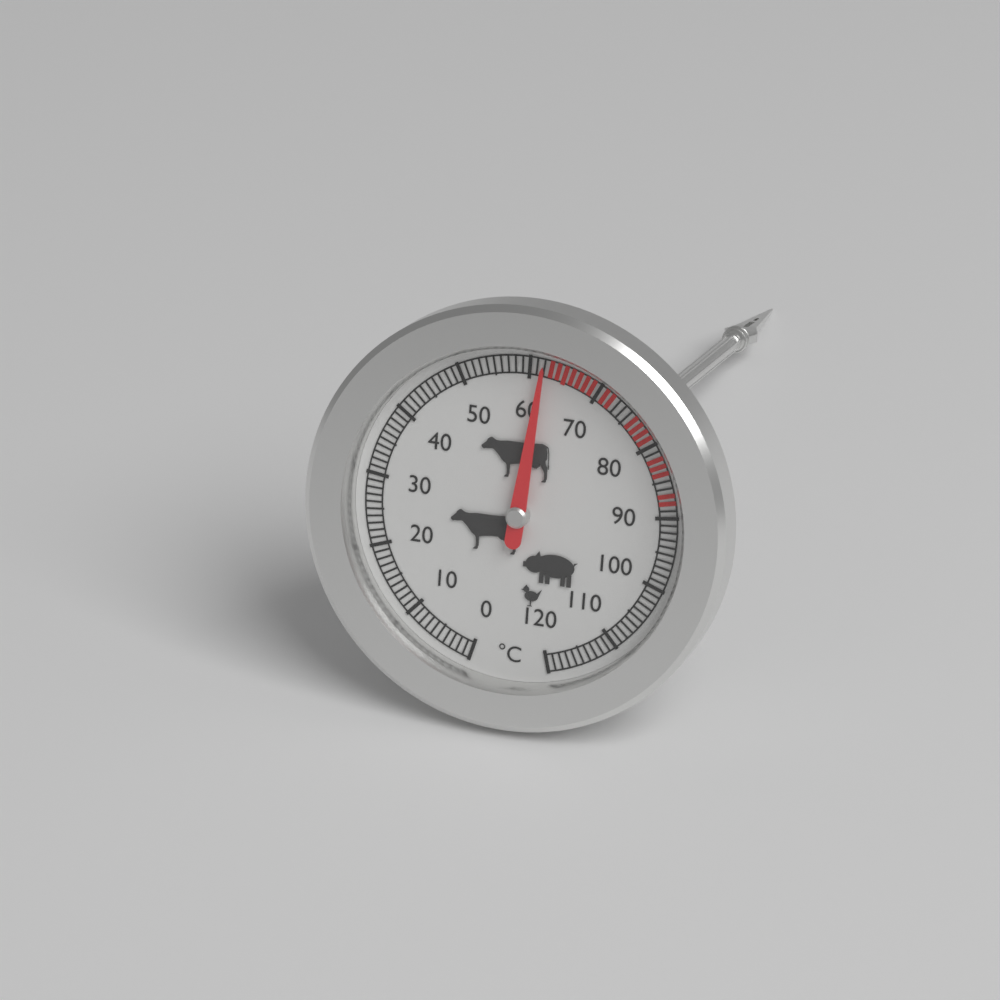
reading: 62 °C
